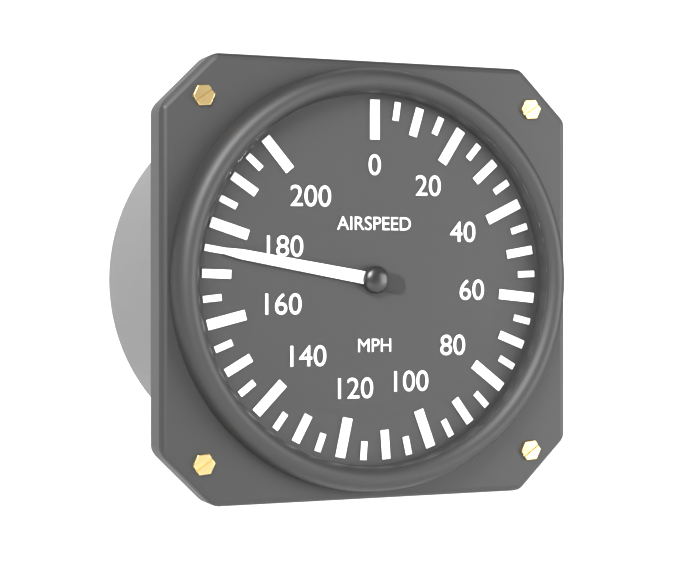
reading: 175 mph
